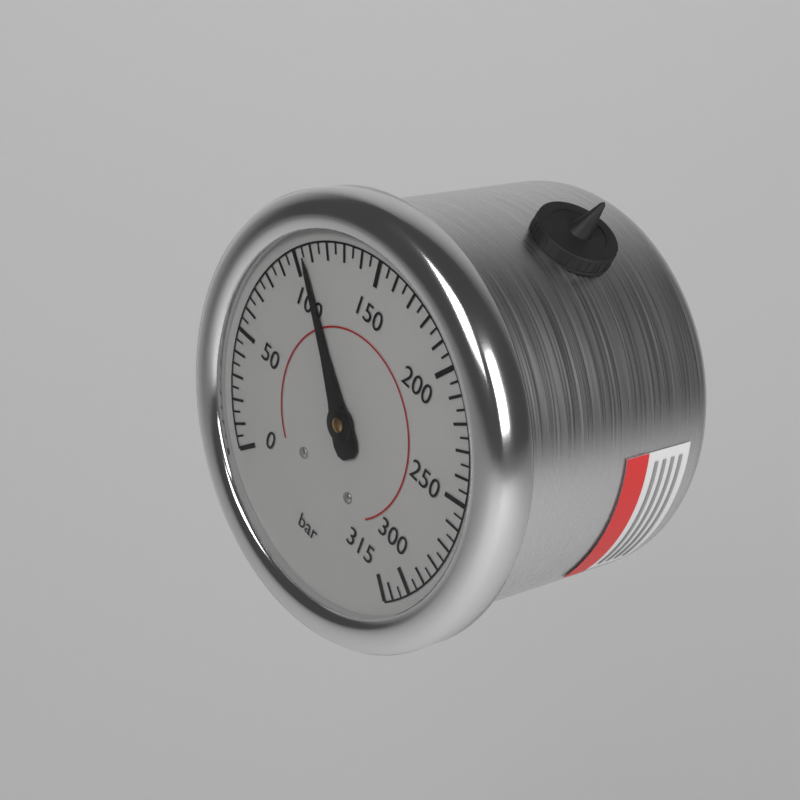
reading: 105 bar
